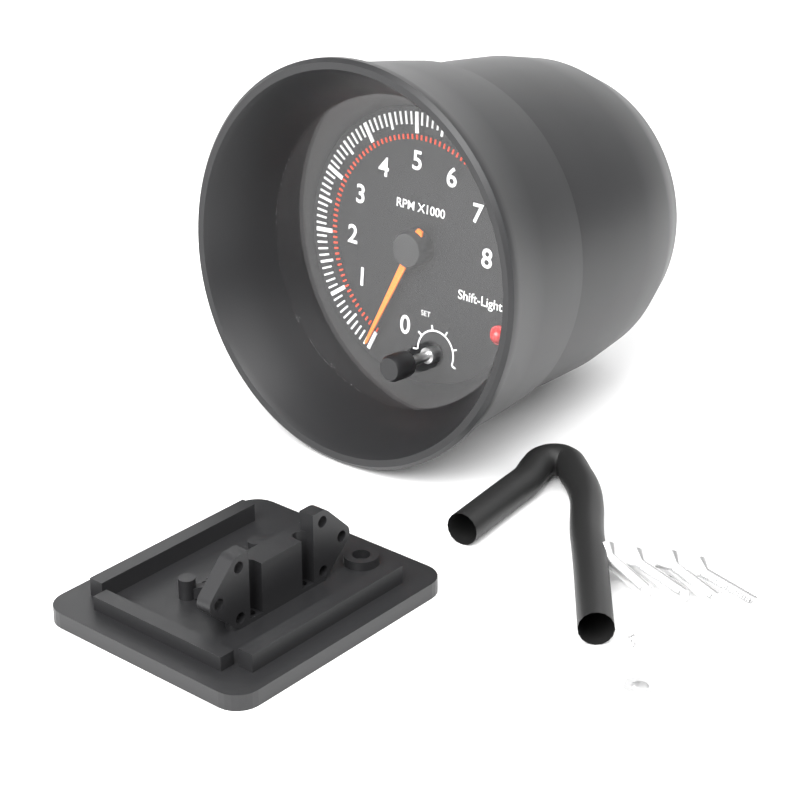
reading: 0 RPM
